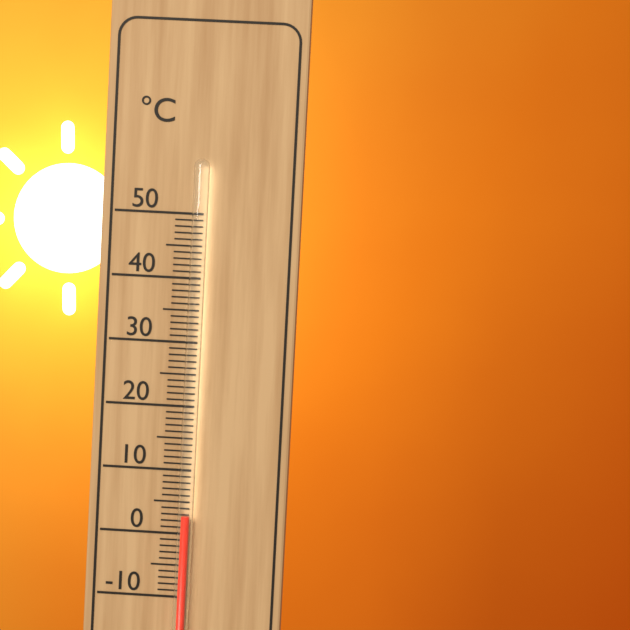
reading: 3 °C
